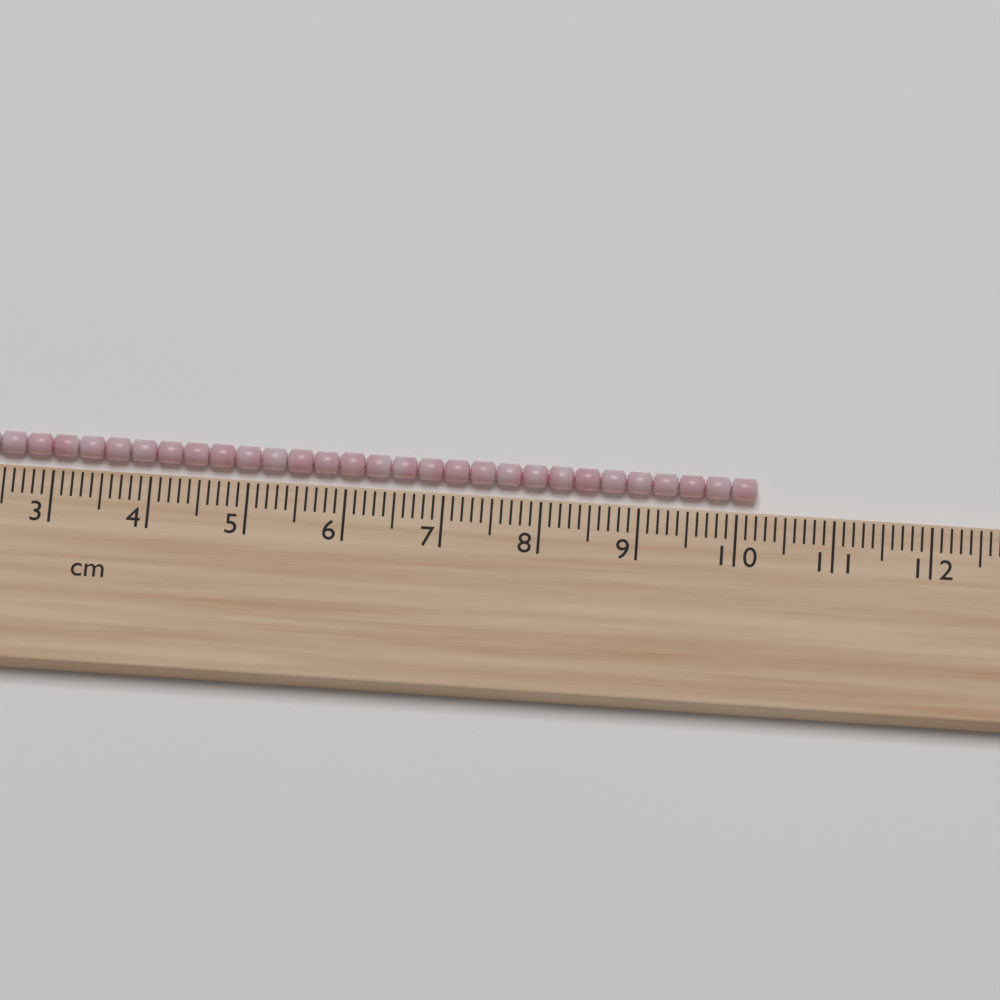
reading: 10.2 cm
